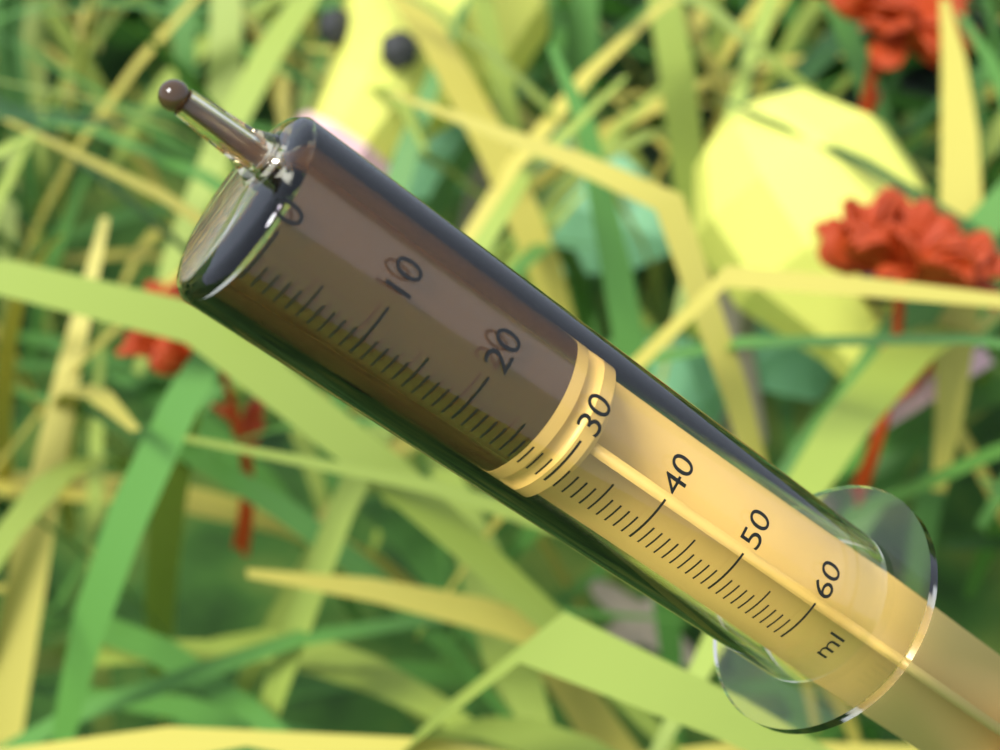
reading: 27 ml
